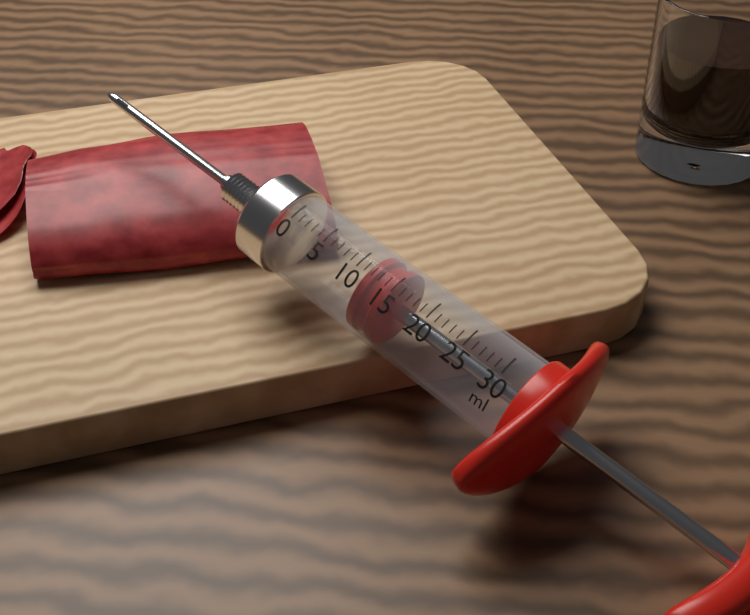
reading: 11 ml
